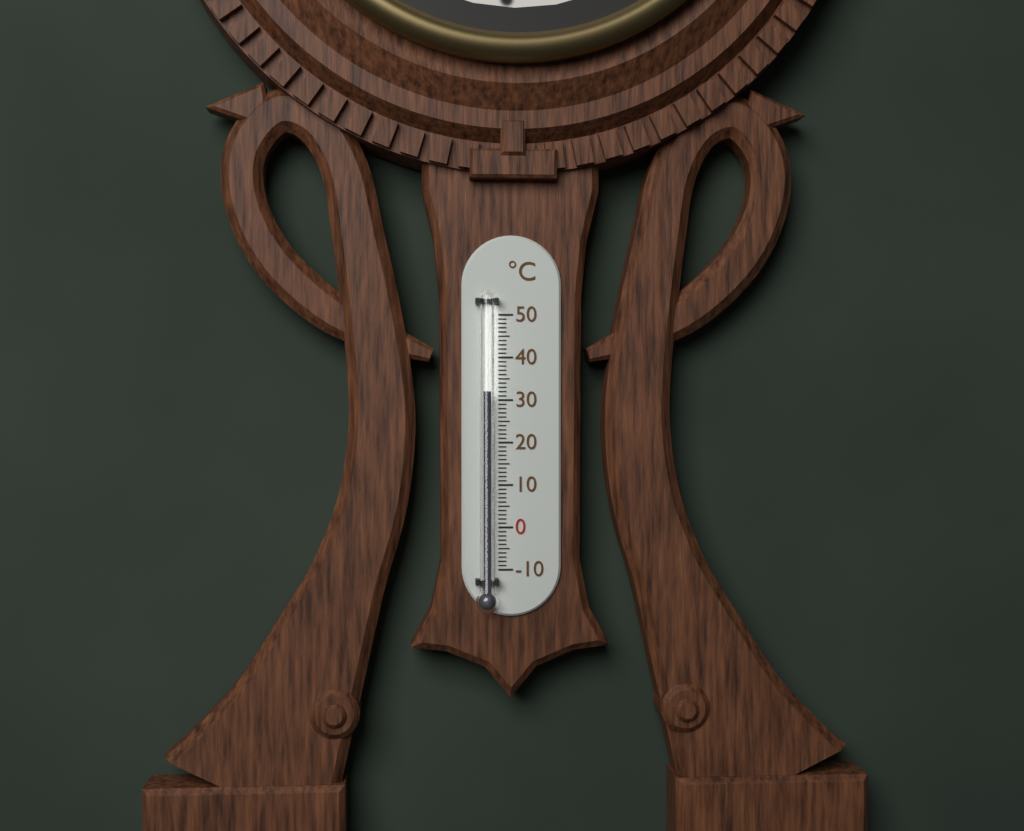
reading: 32 °C
